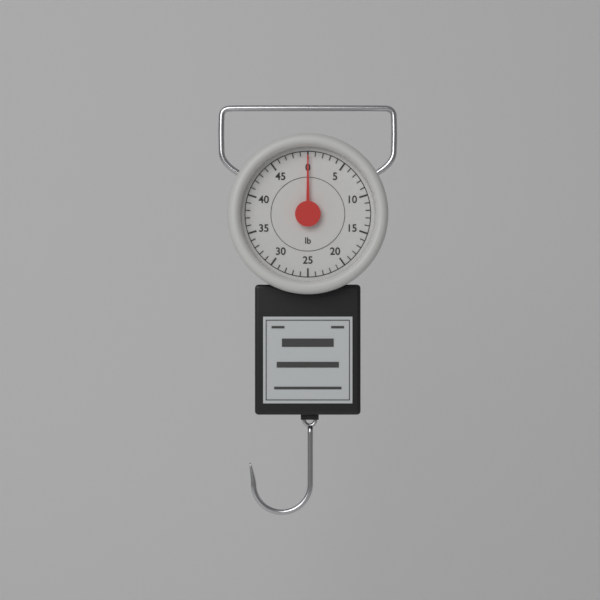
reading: 0 lb
